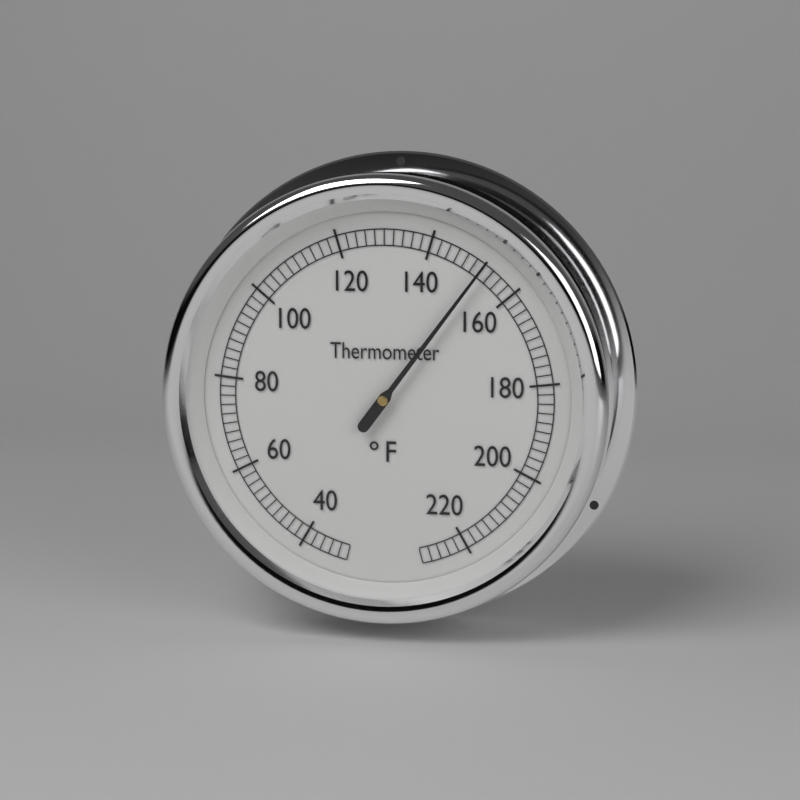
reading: 152 °F
